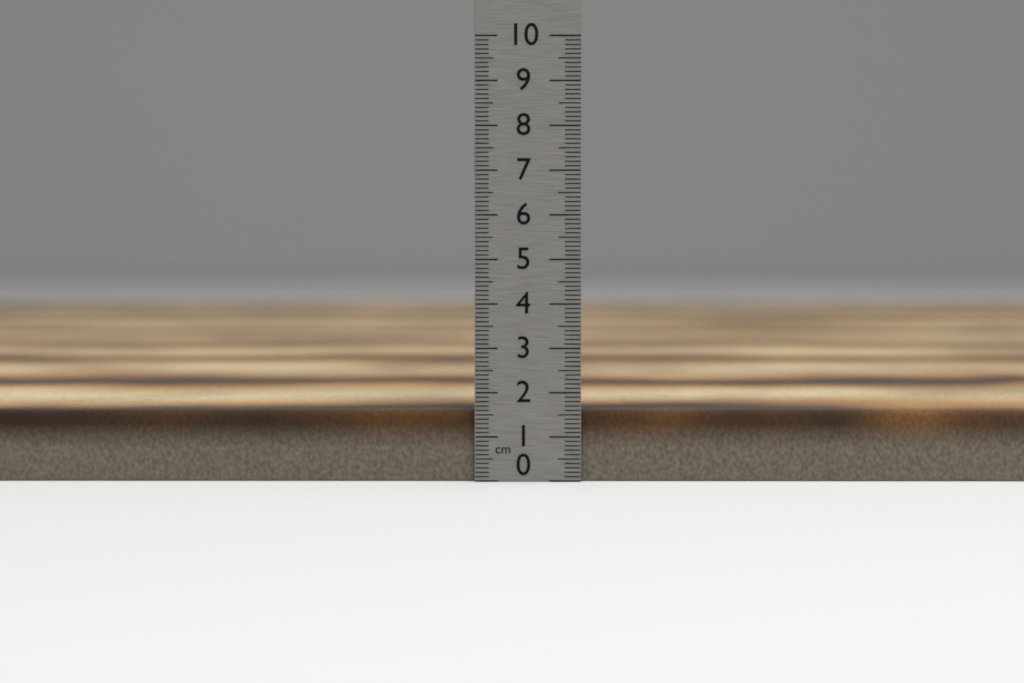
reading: 1.6 cm
